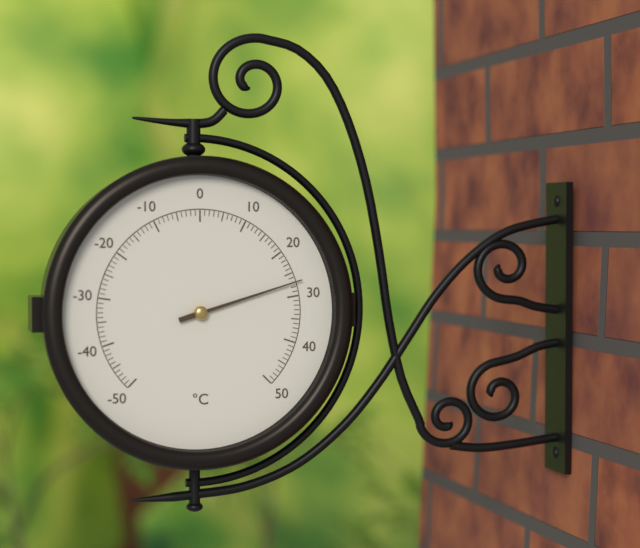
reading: 27 °C
